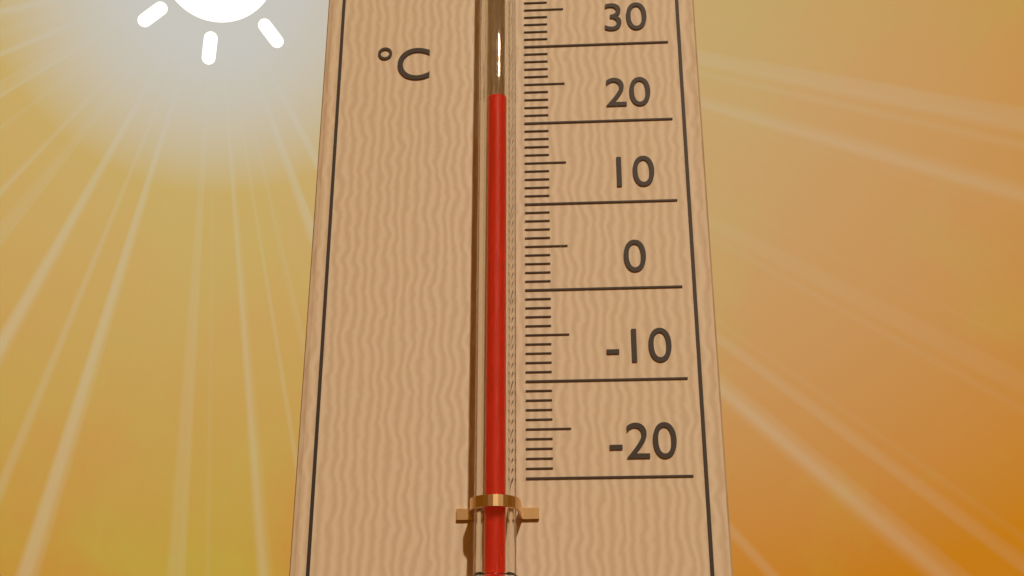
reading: 21 °C
